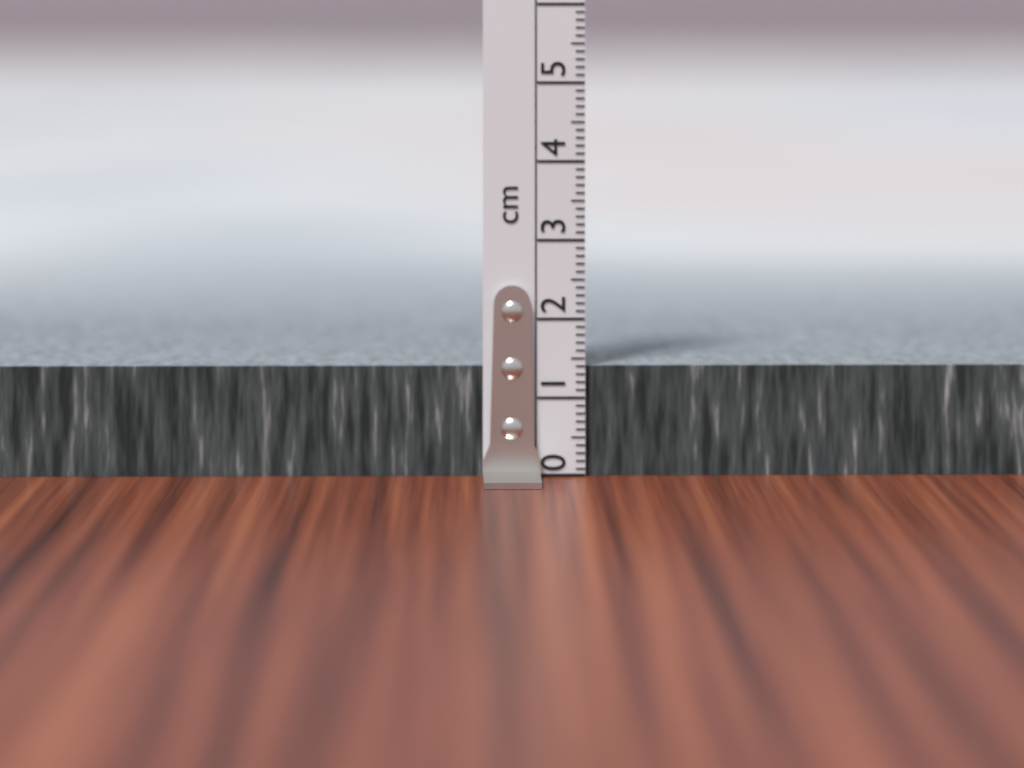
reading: 1.4 cm
